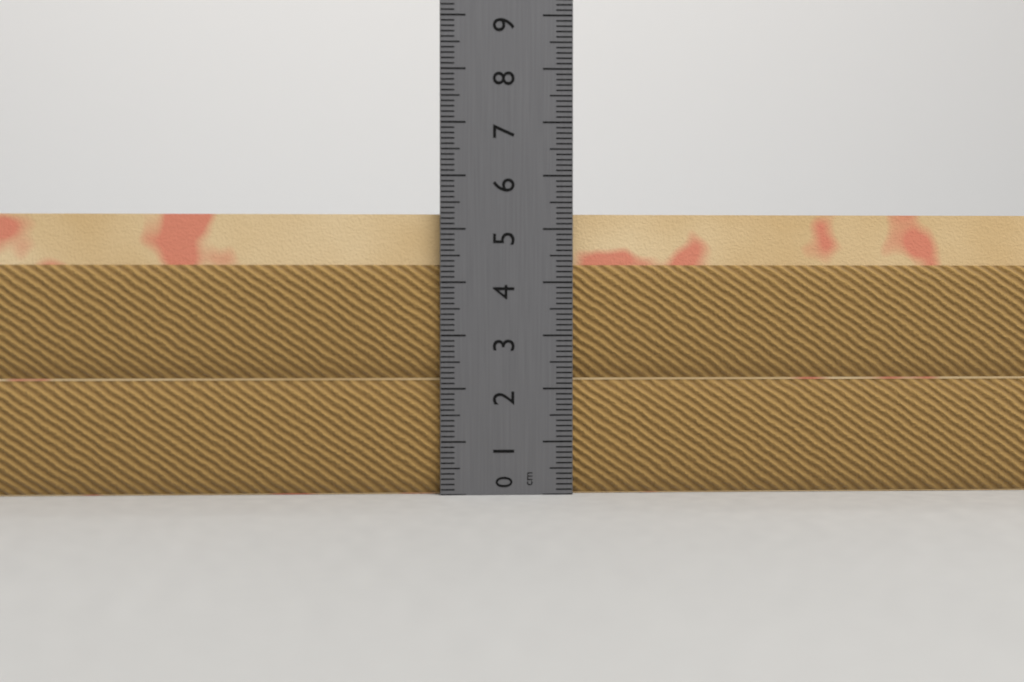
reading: 5.3 cm
